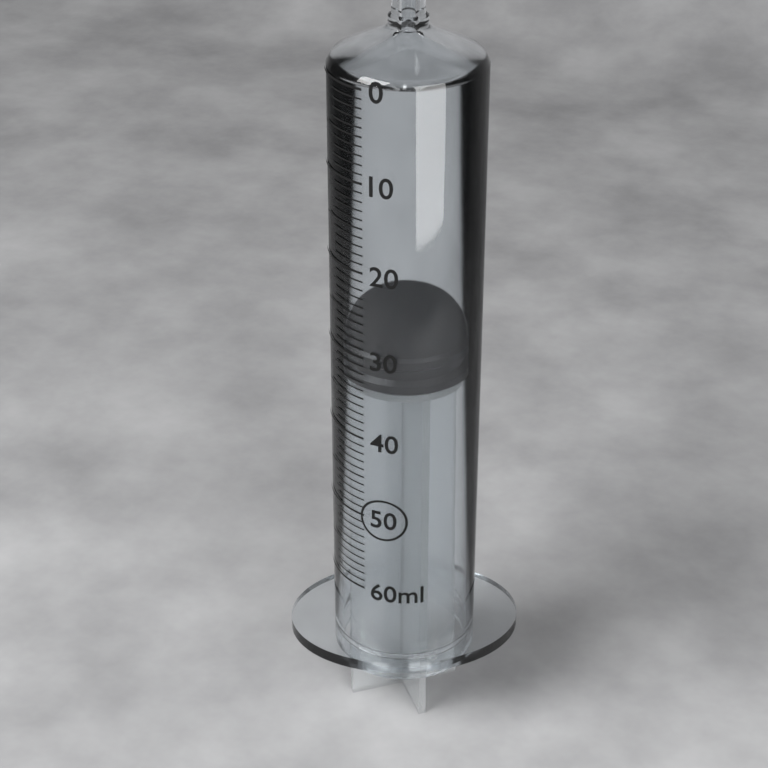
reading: 30 ml
